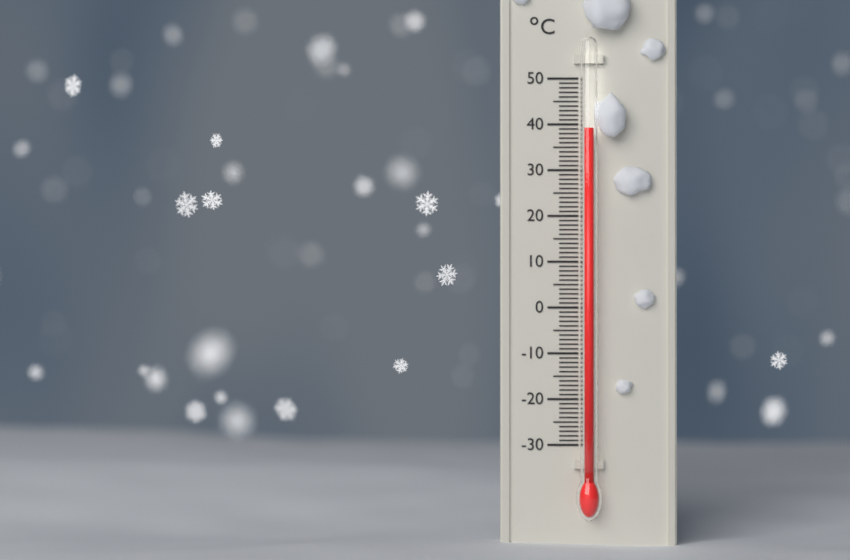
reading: 39 °C
